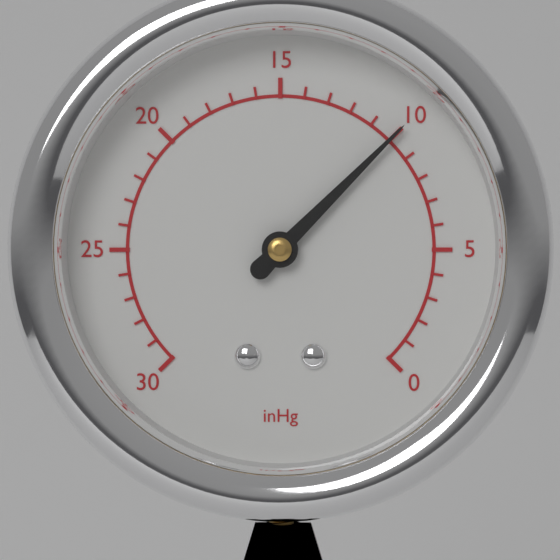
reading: 10 inHg
